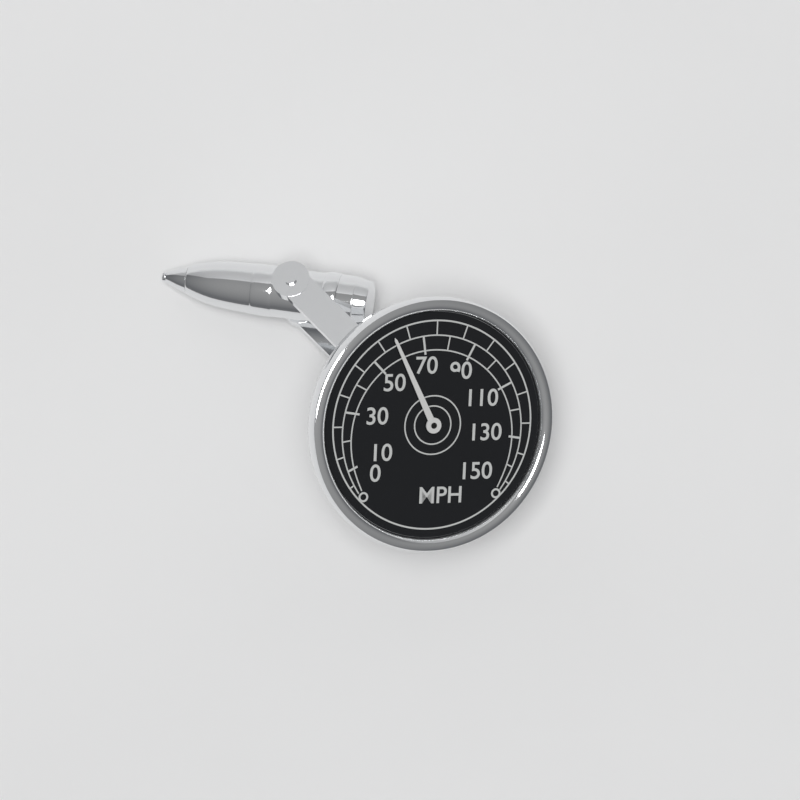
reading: 60 MPH
